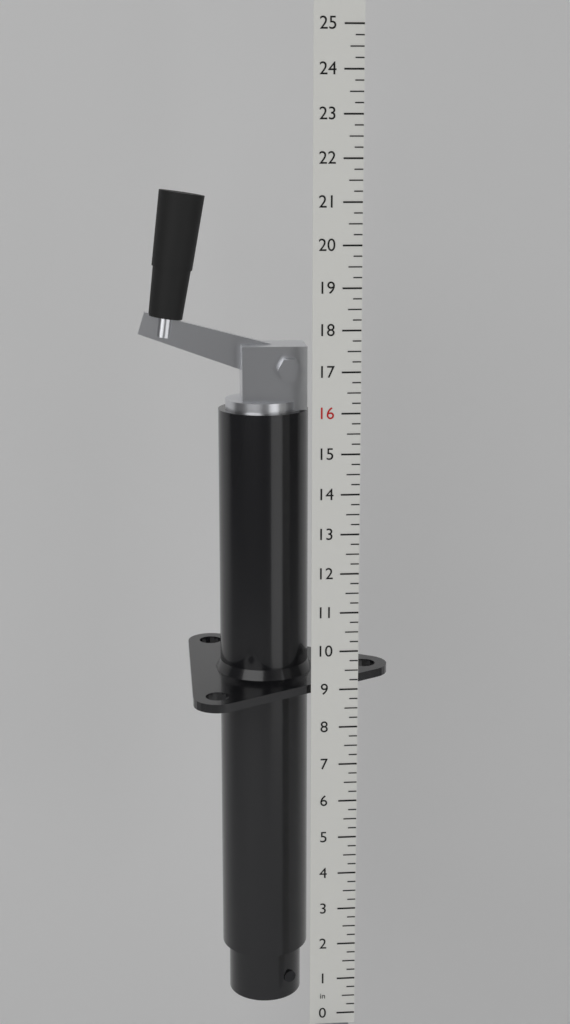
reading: 21.25 in
